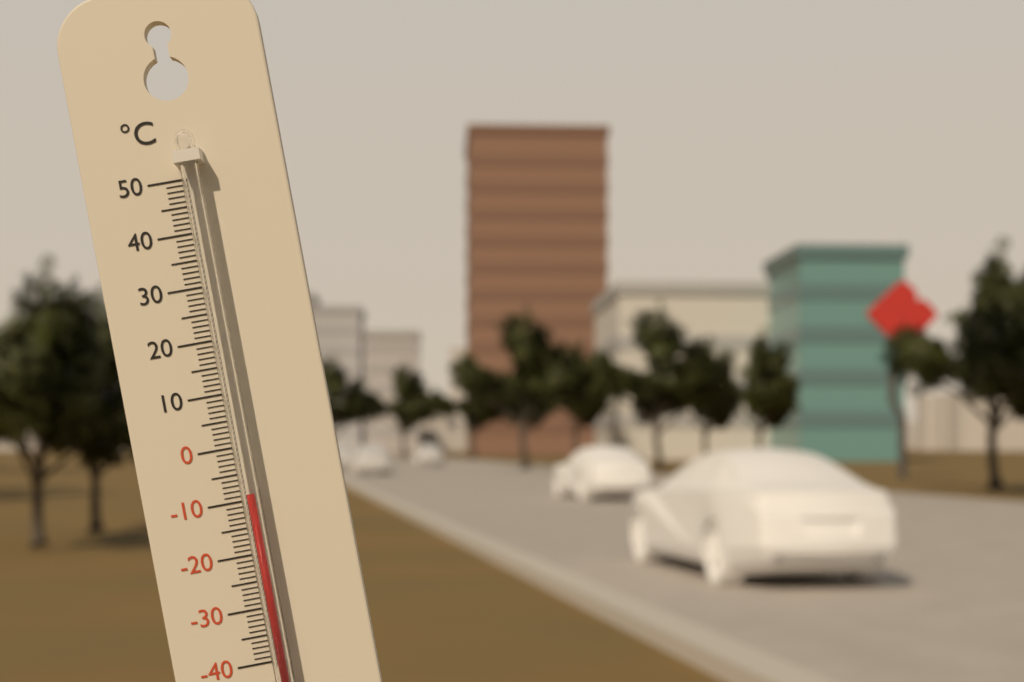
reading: -9 °C
